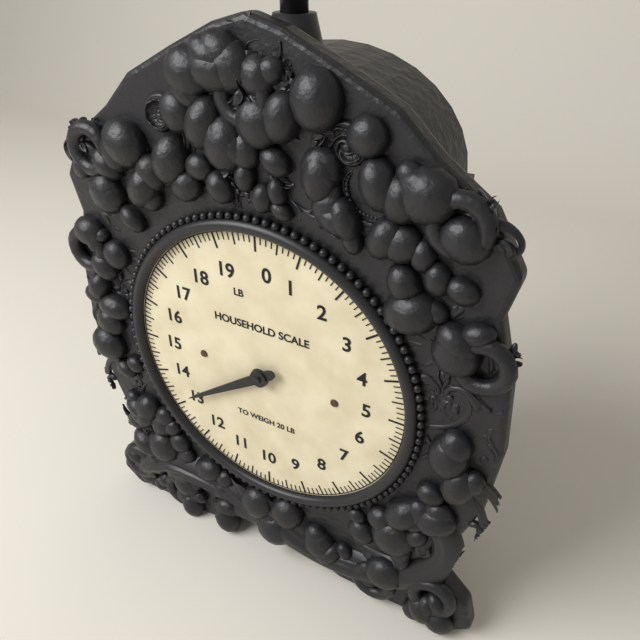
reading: 13.125 lb
